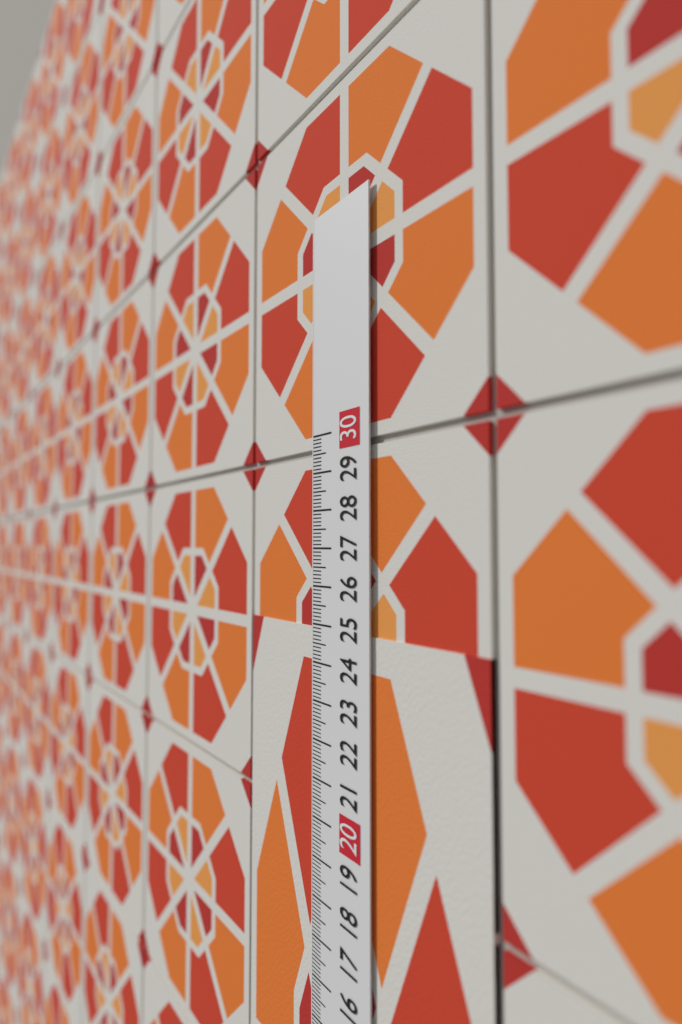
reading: 24.9 cm
